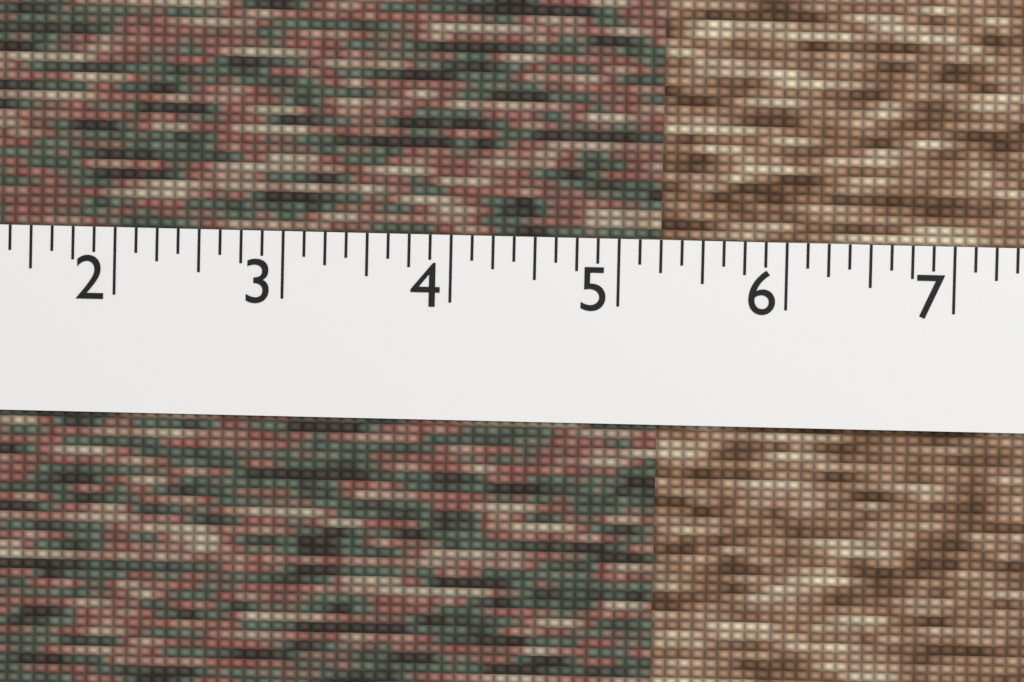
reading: 5.250 (no unit)
